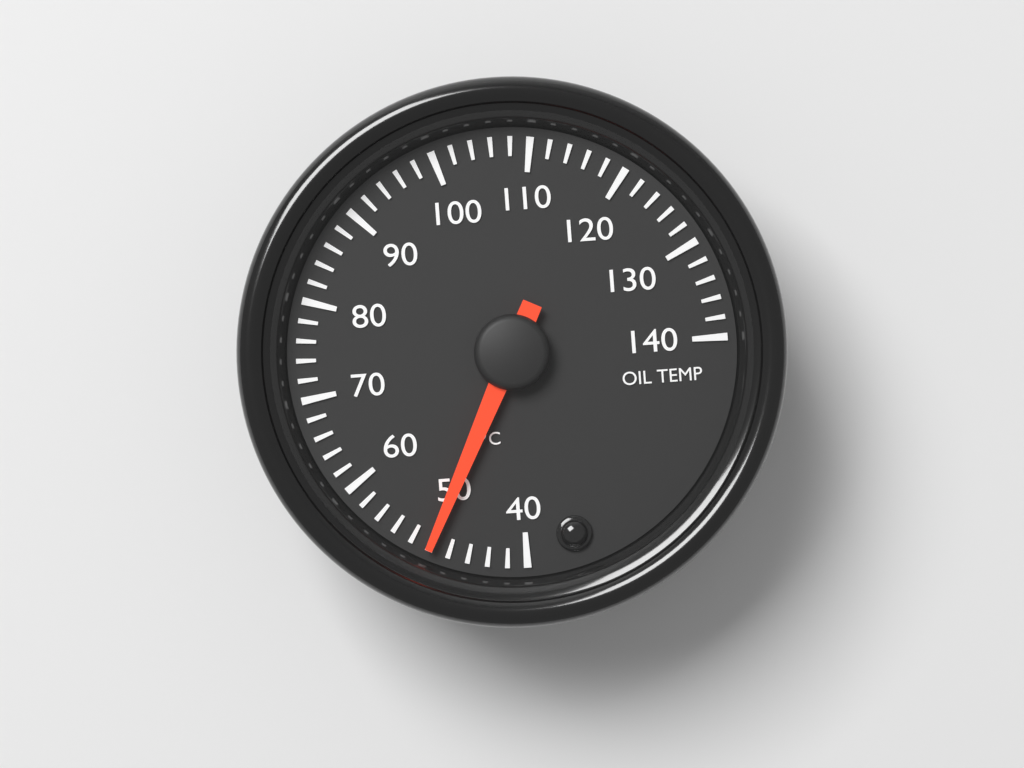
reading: 50 °C
